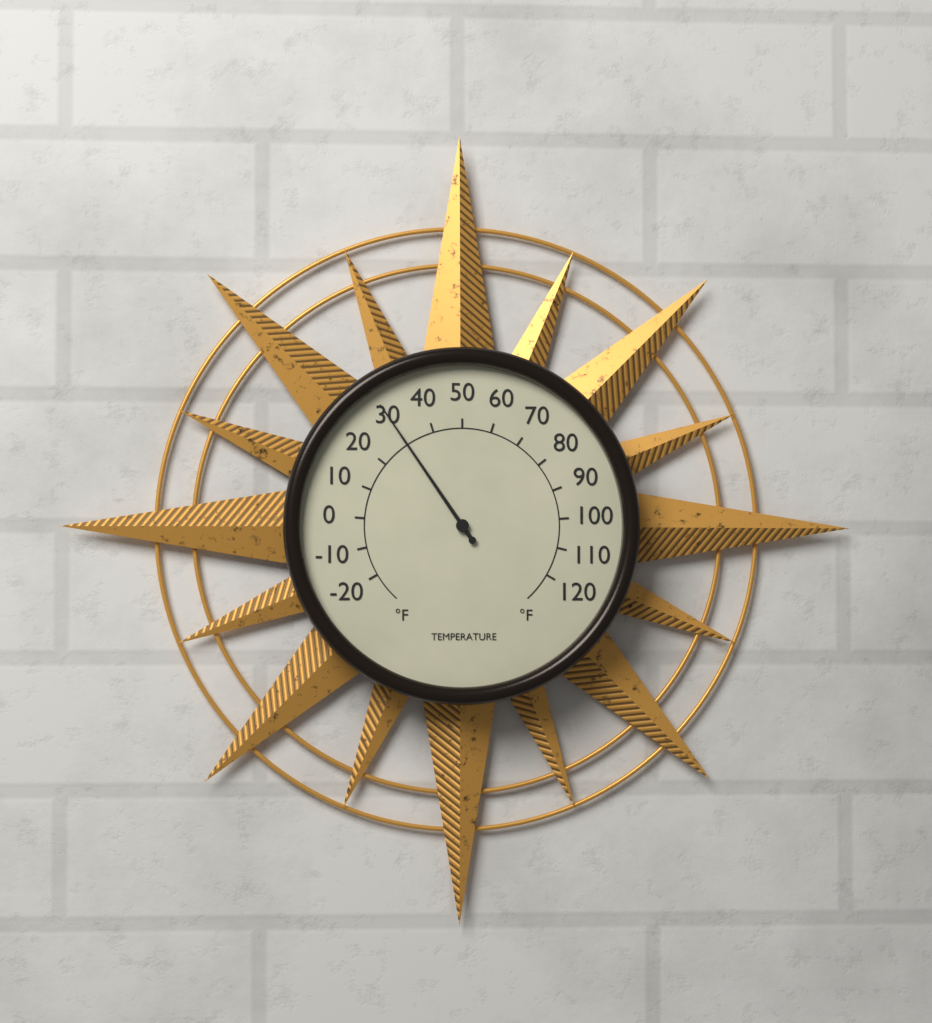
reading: 30 °F
